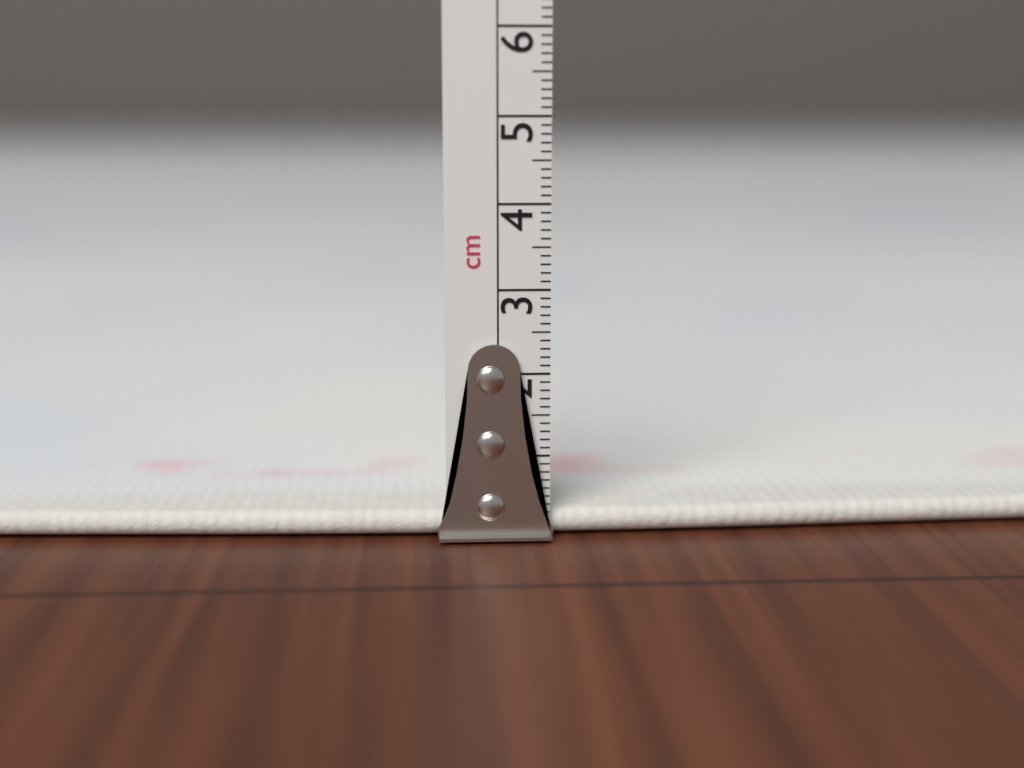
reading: 0.3 cm
